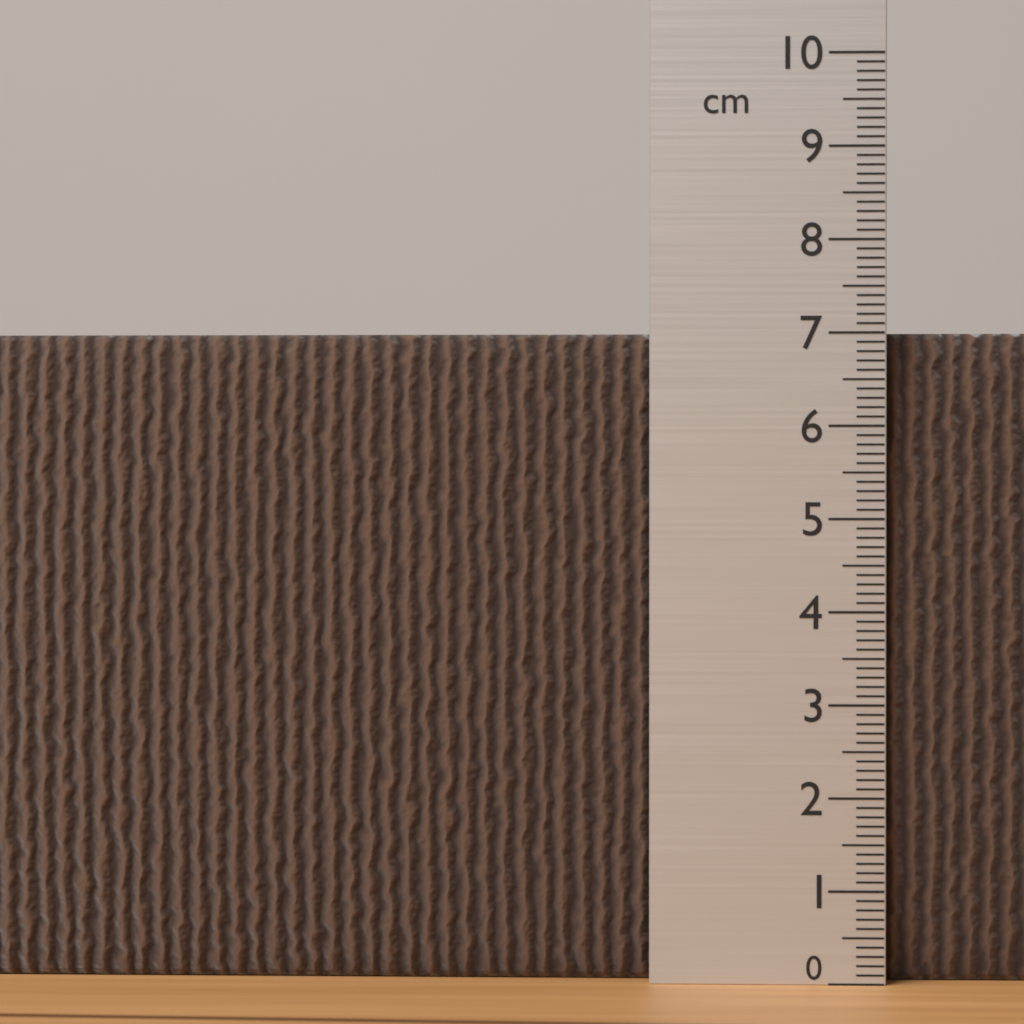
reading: 7.0 cm
